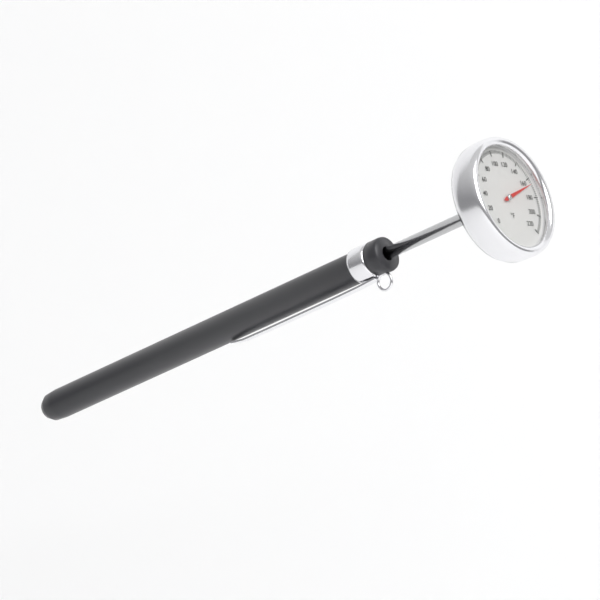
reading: 166 °F
